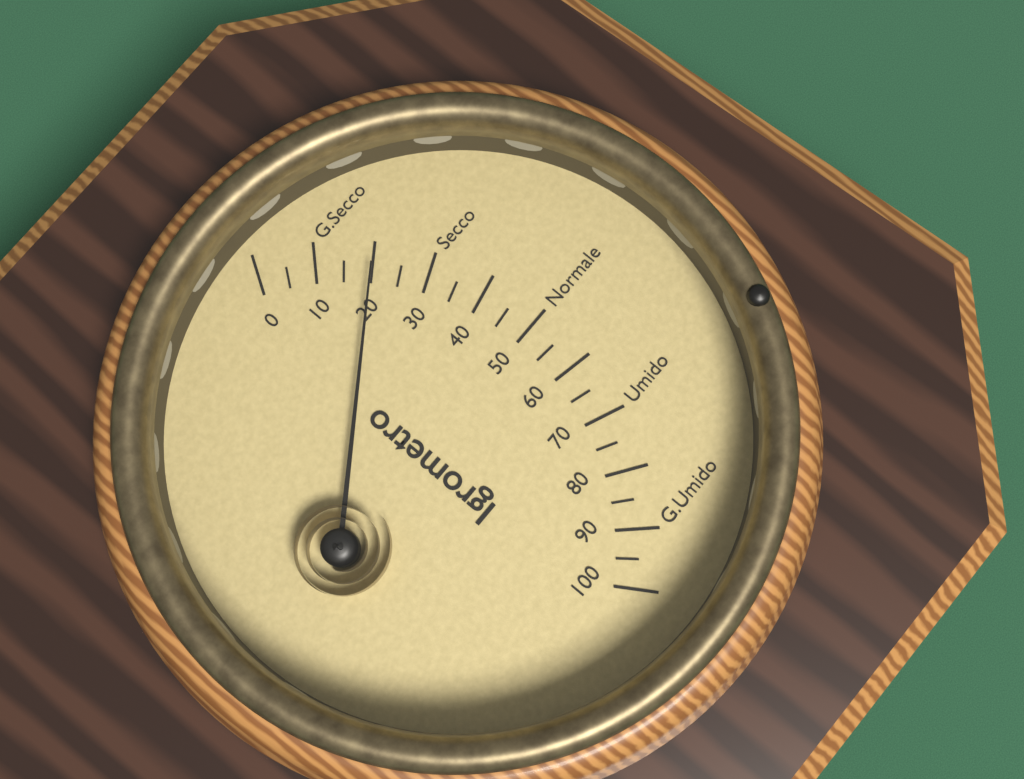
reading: 20 (no unit)
